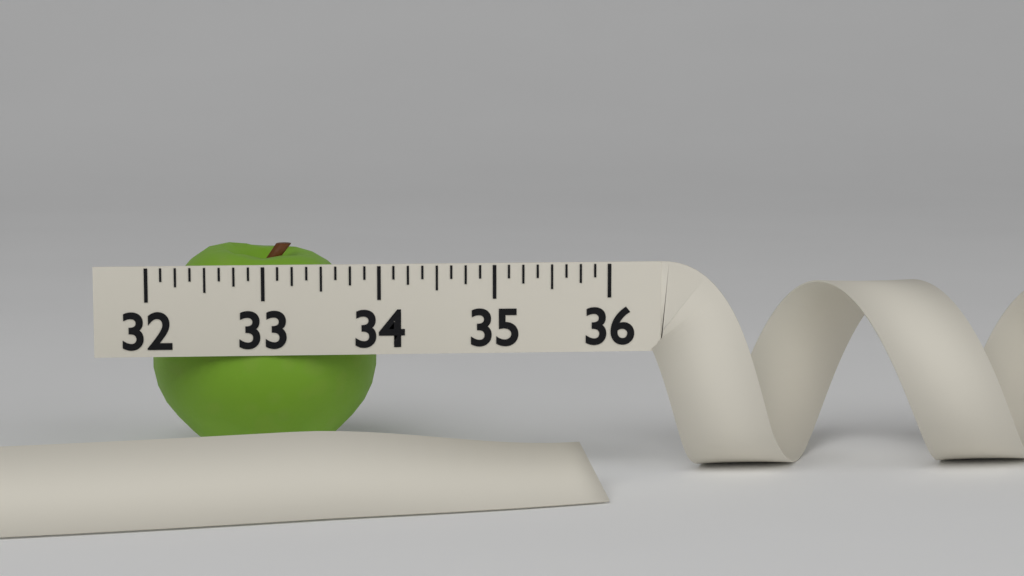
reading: 34.000 (no unit)
